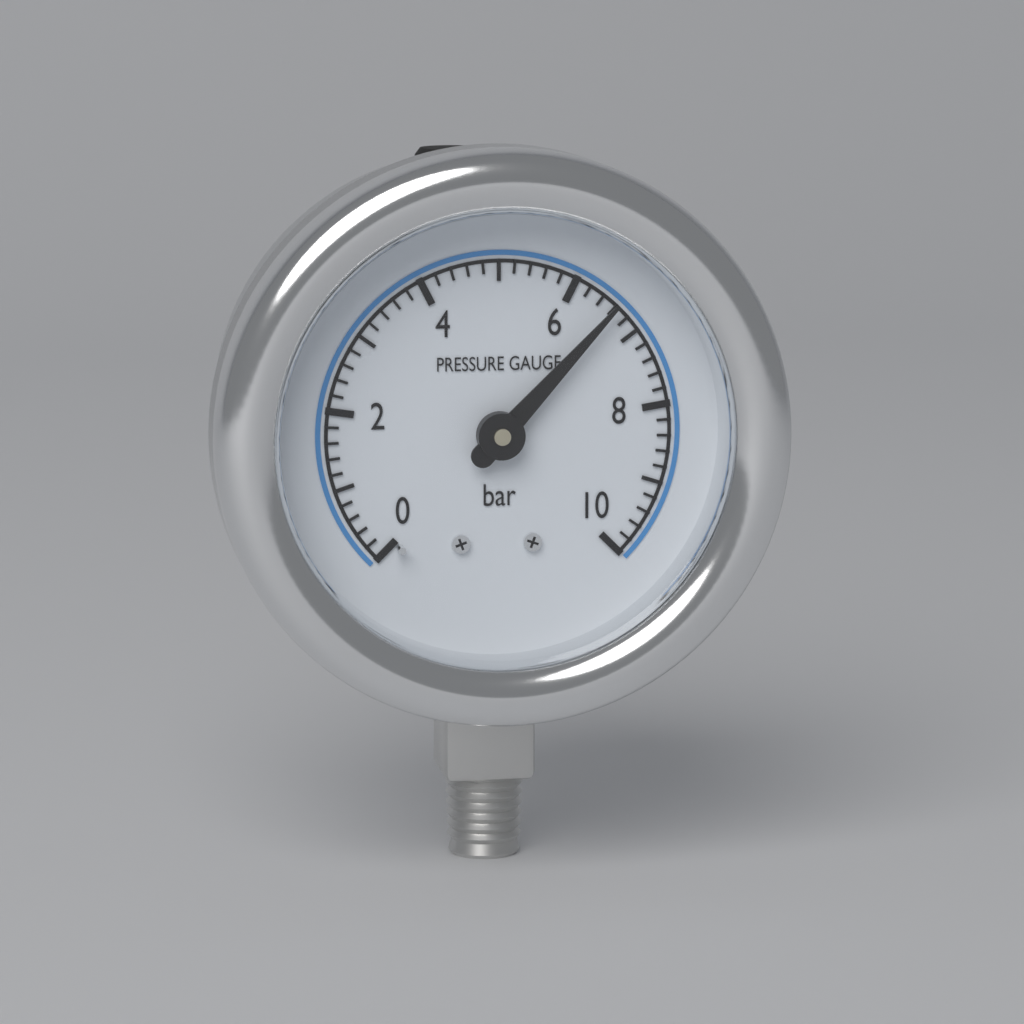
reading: 6.6 bar
